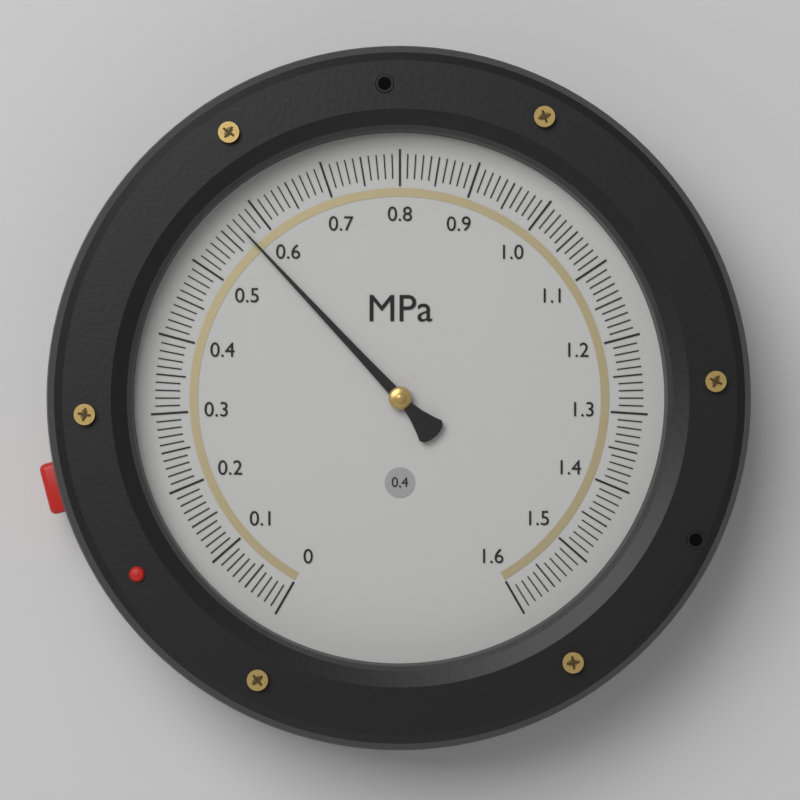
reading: 0.57 MPa
